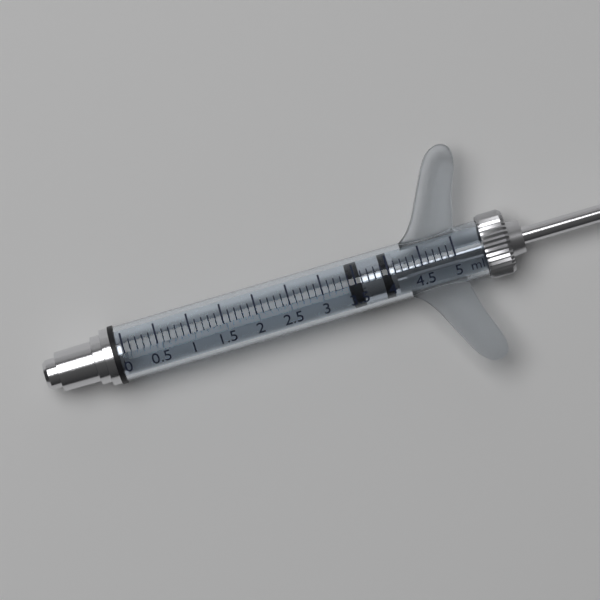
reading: 3.4 ml
